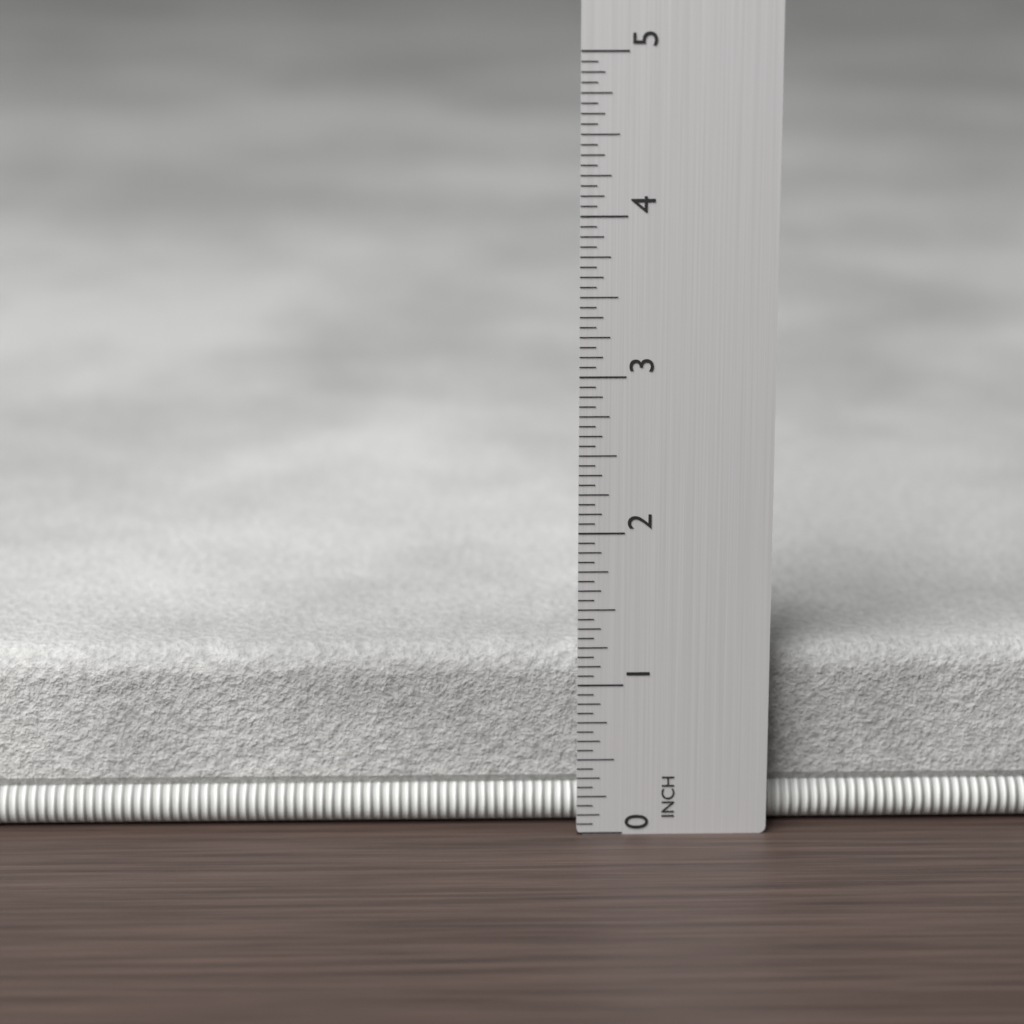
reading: 1.1875 in
